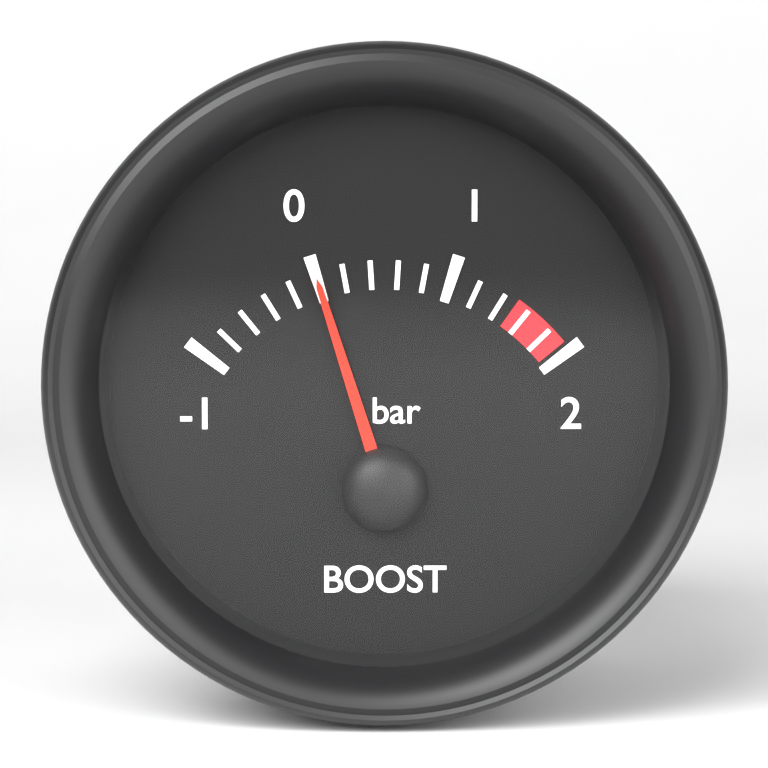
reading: 0.0 bar
